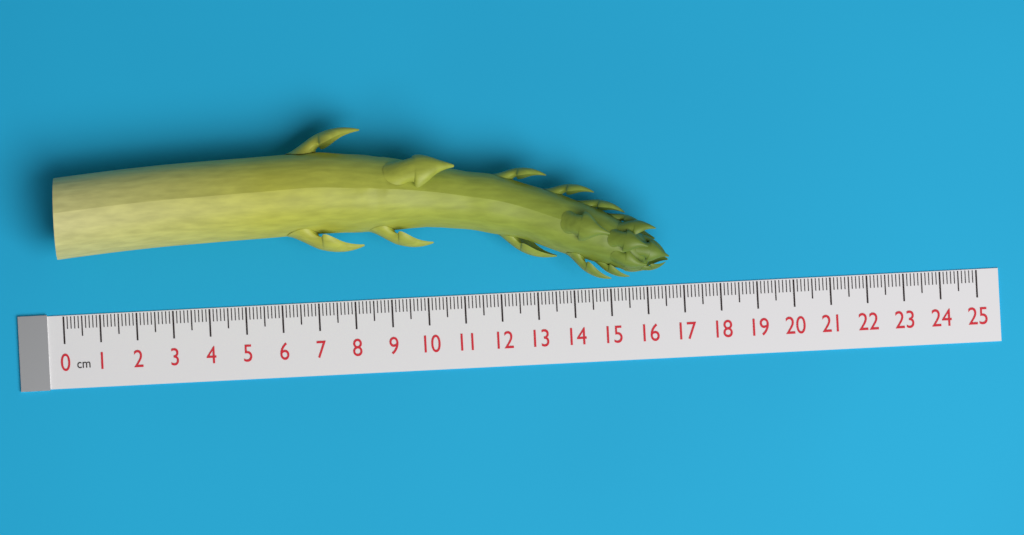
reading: 16.6 cm
